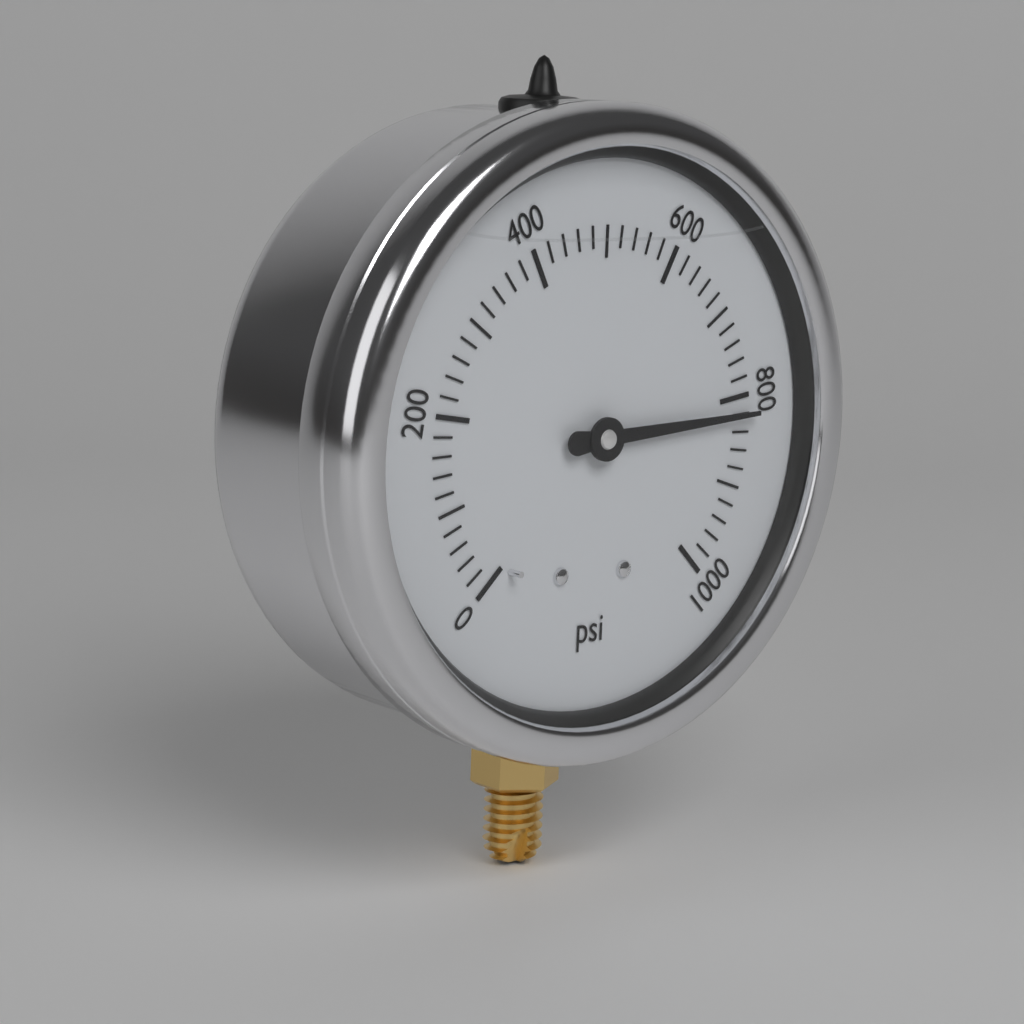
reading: 820 psi
